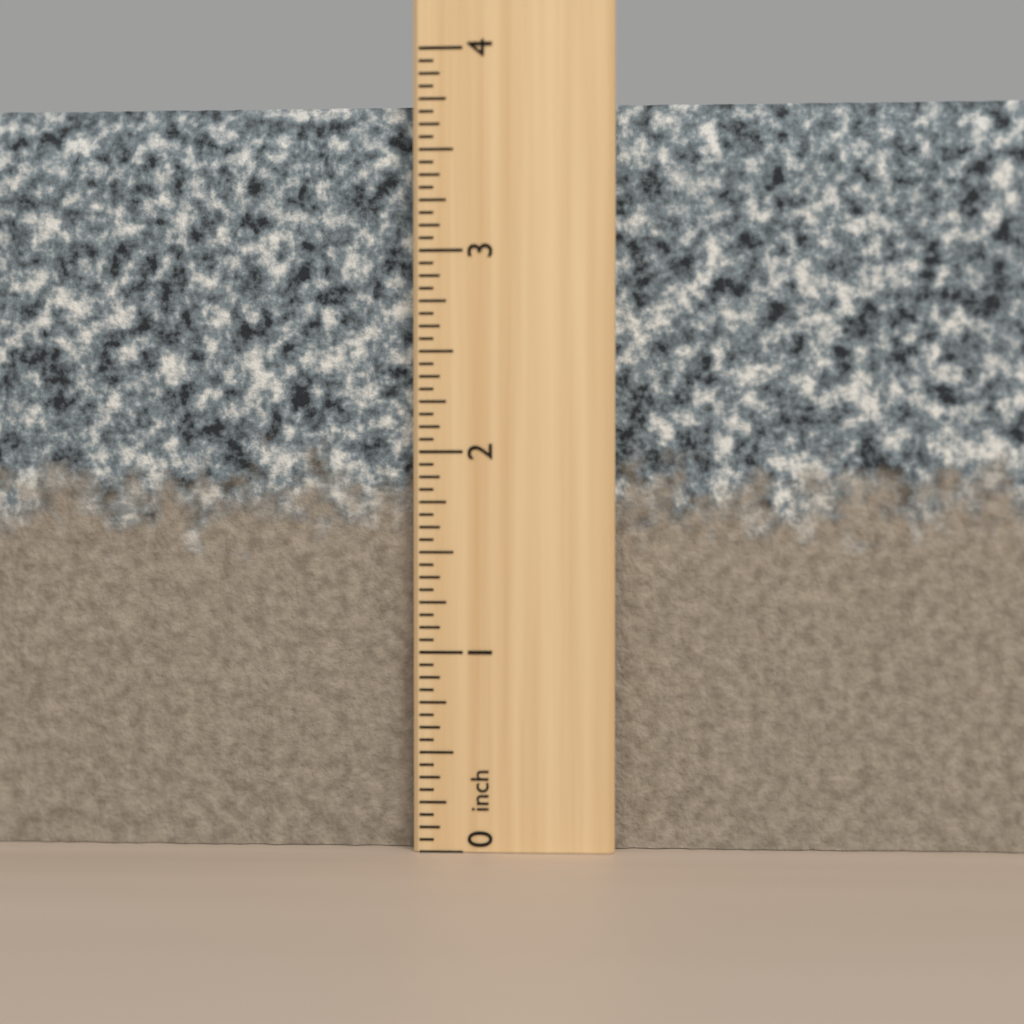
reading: 3.7500 inch
